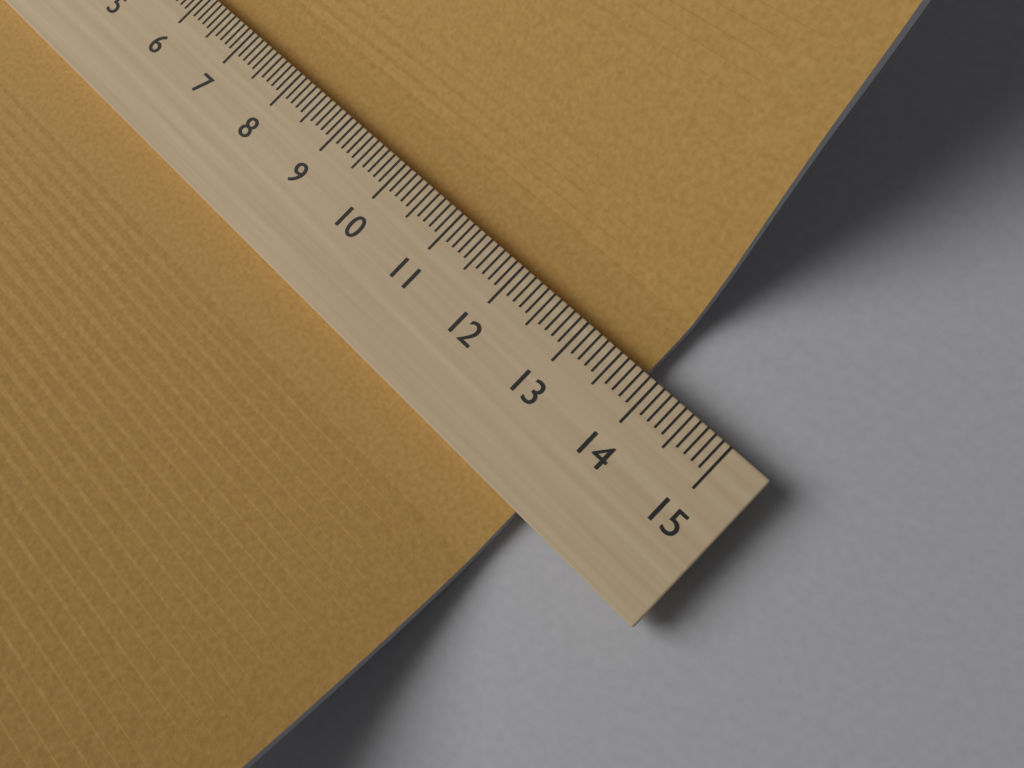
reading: 13.8 (no unit)
